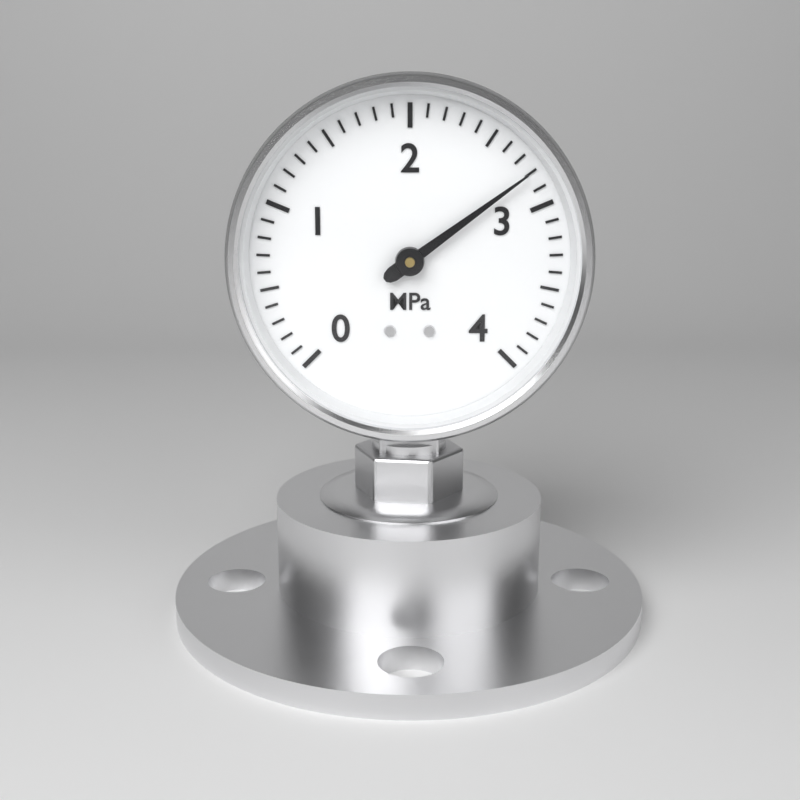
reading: 2.8 MPa
